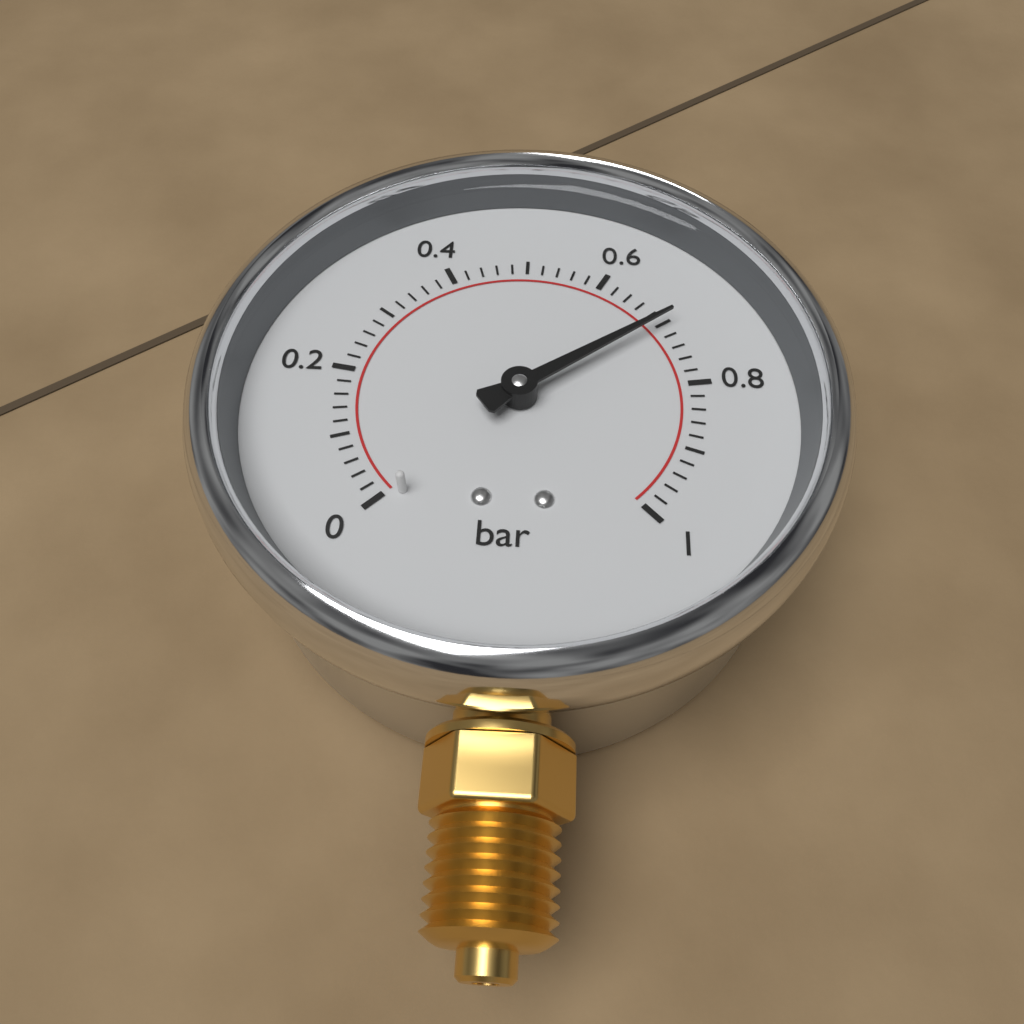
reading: 0.70 bar
